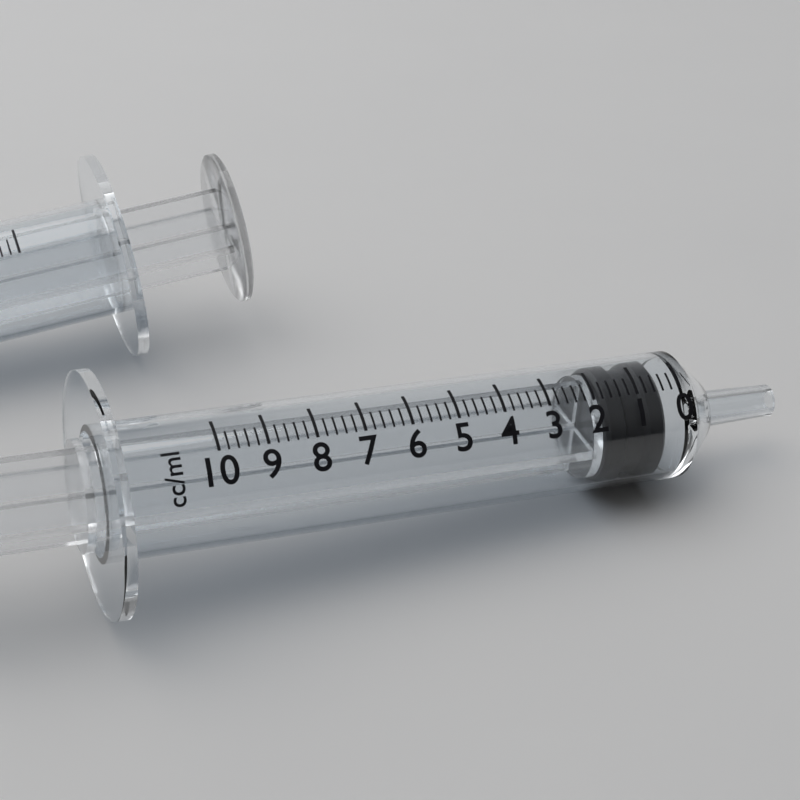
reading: 0.4 ml
